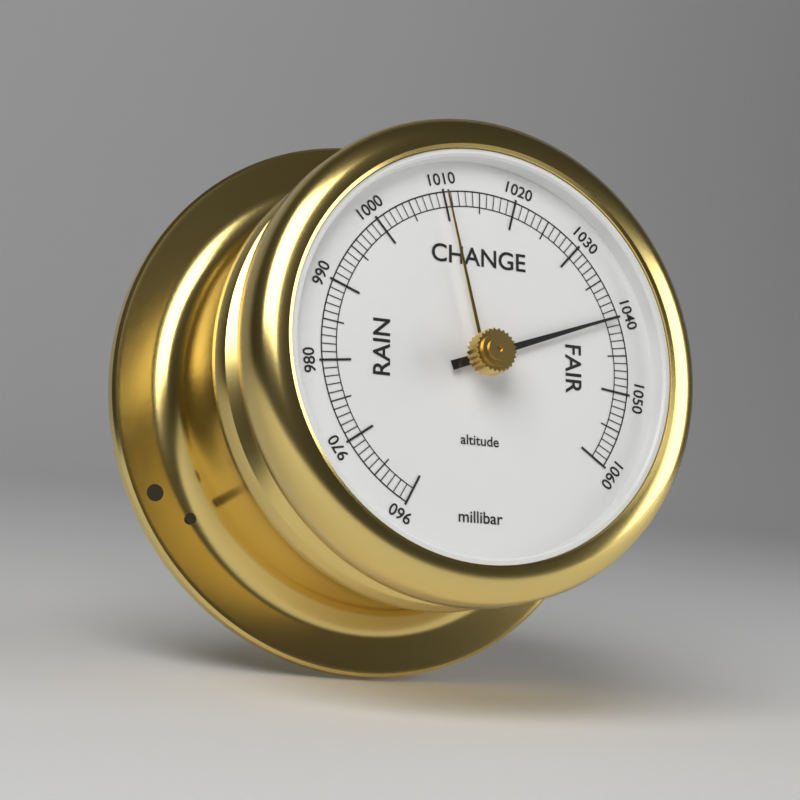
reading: 1040 millibar
